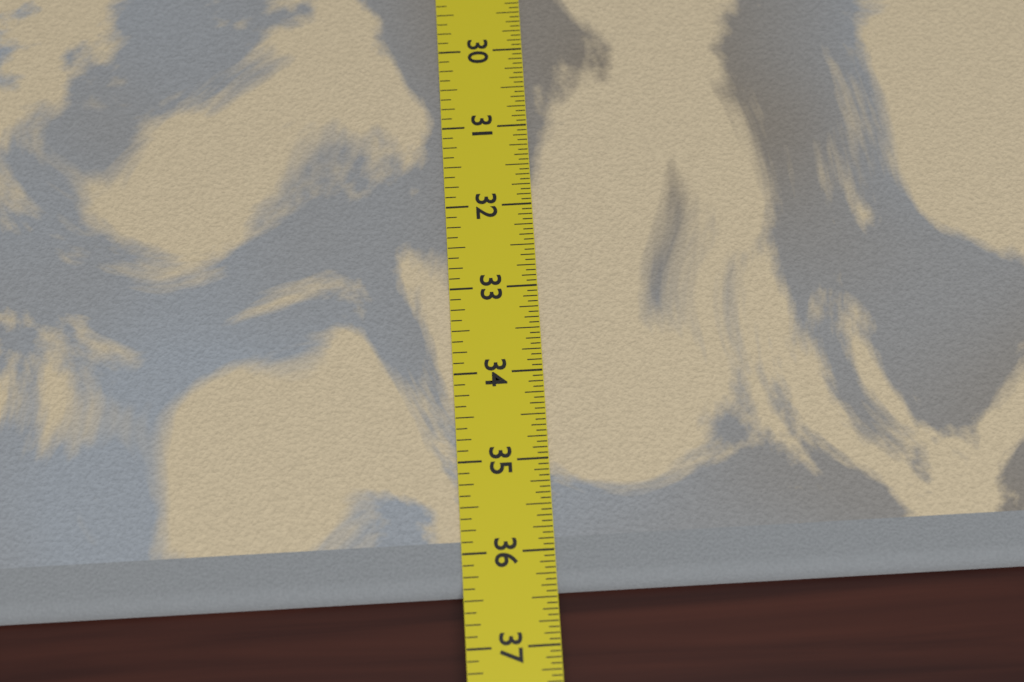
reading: 36.4375 in
